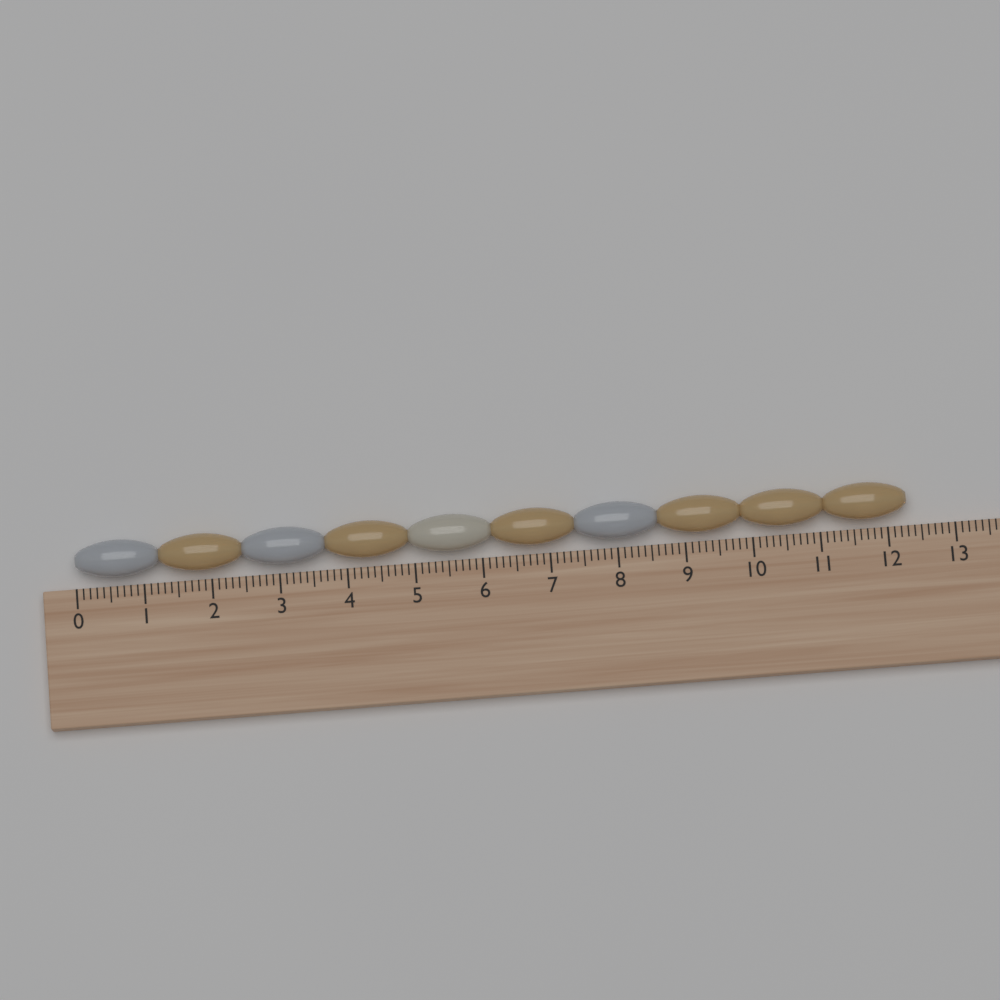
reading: 12.3 (no unit)
